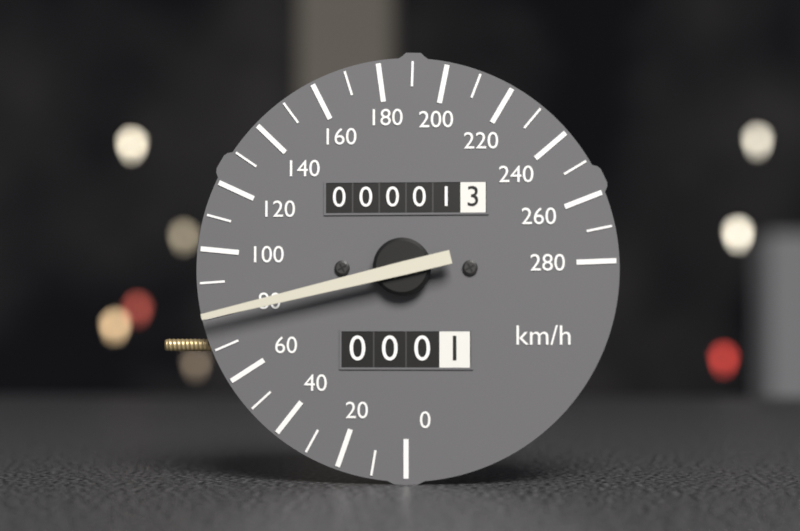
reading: 80 km/h
